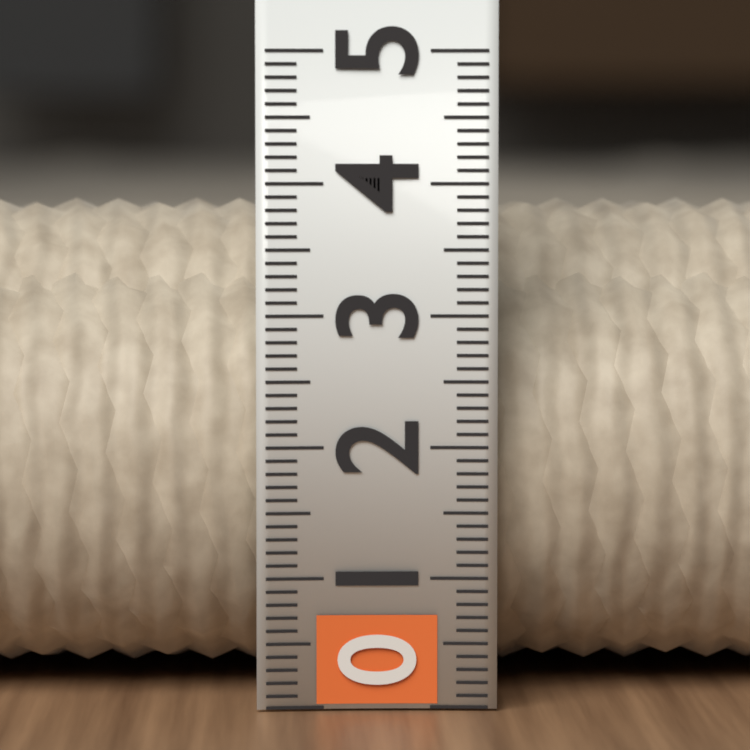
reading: 3.9 (no unit)
